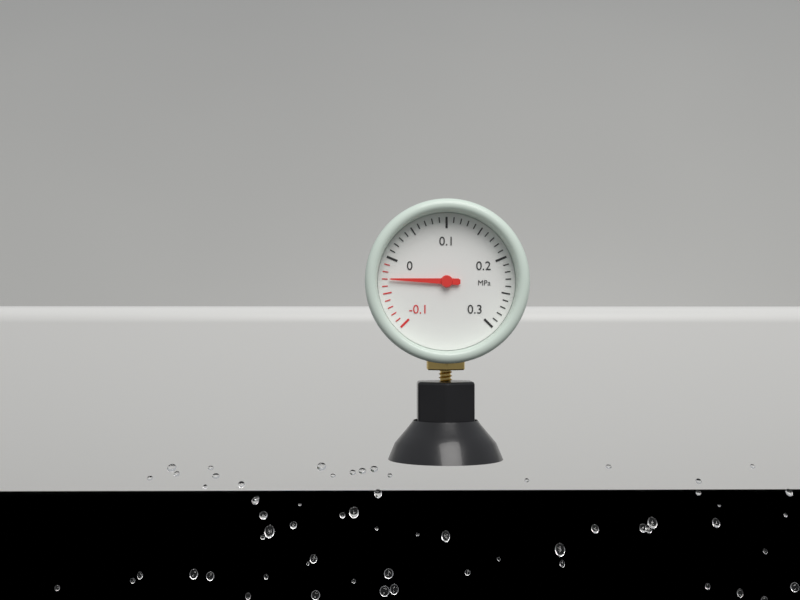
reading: -0.03 MPa
